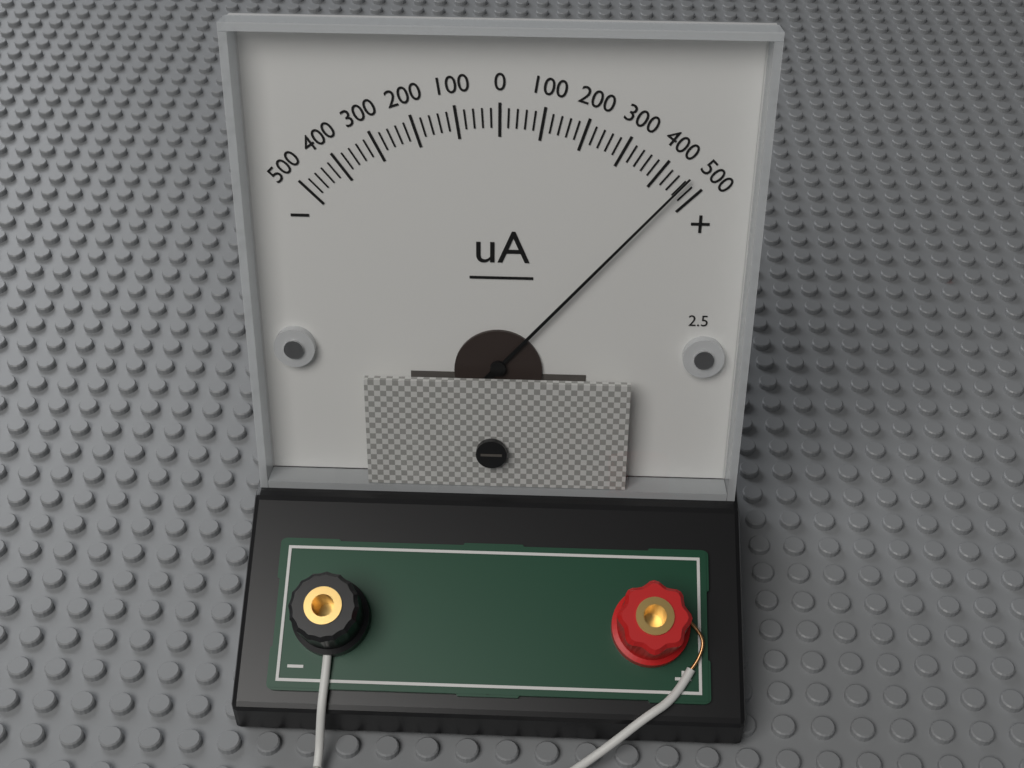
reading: 460 uA
